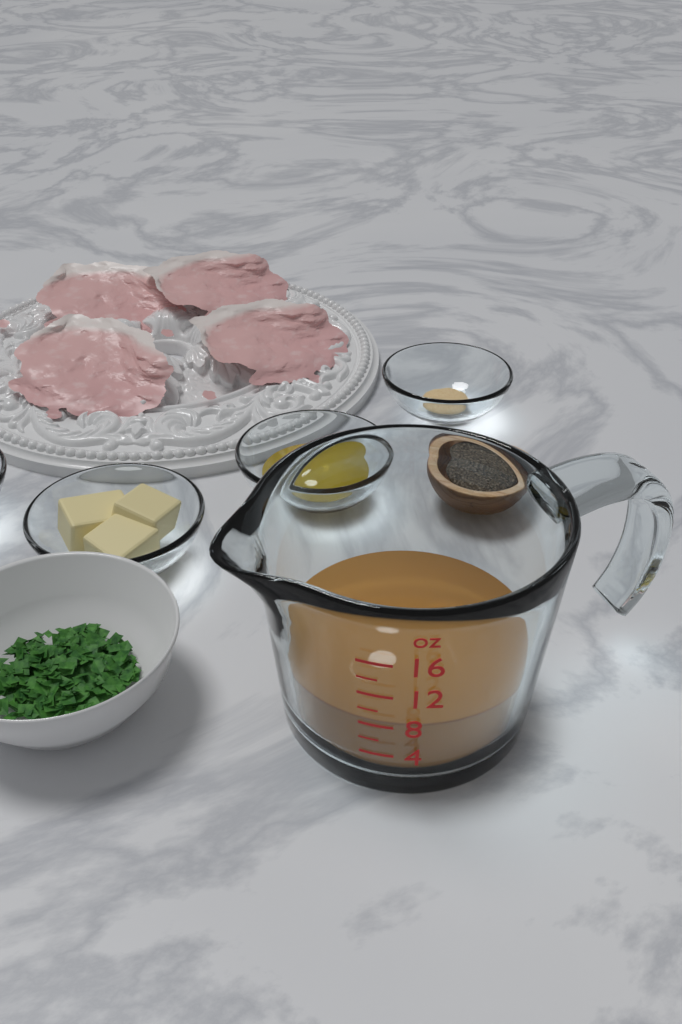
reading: 8 oz
